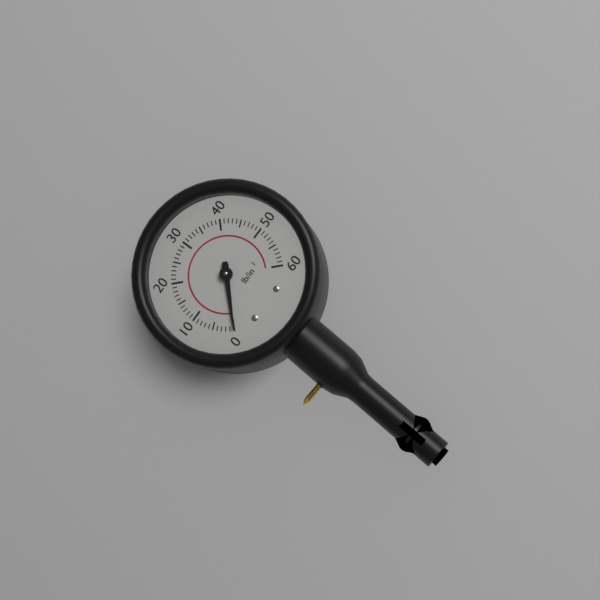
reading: 0 lb/in²
